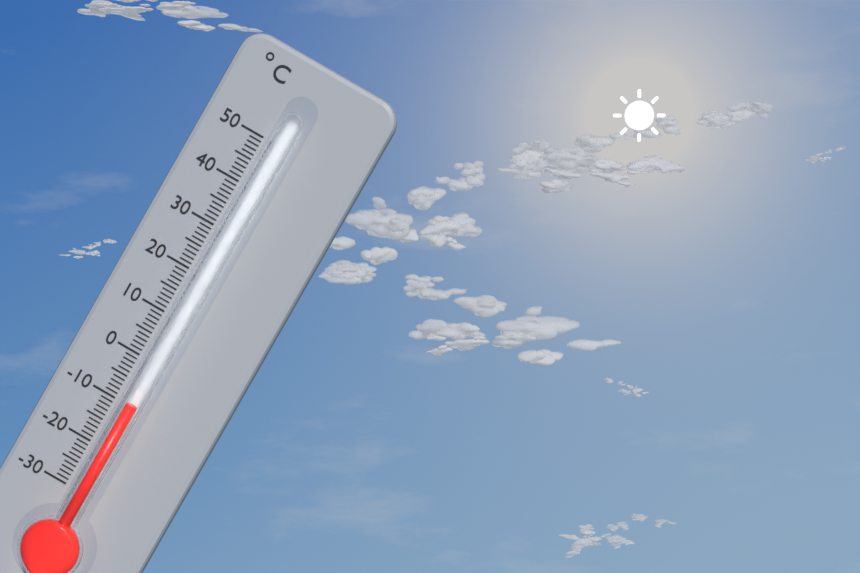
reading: -9 °C
